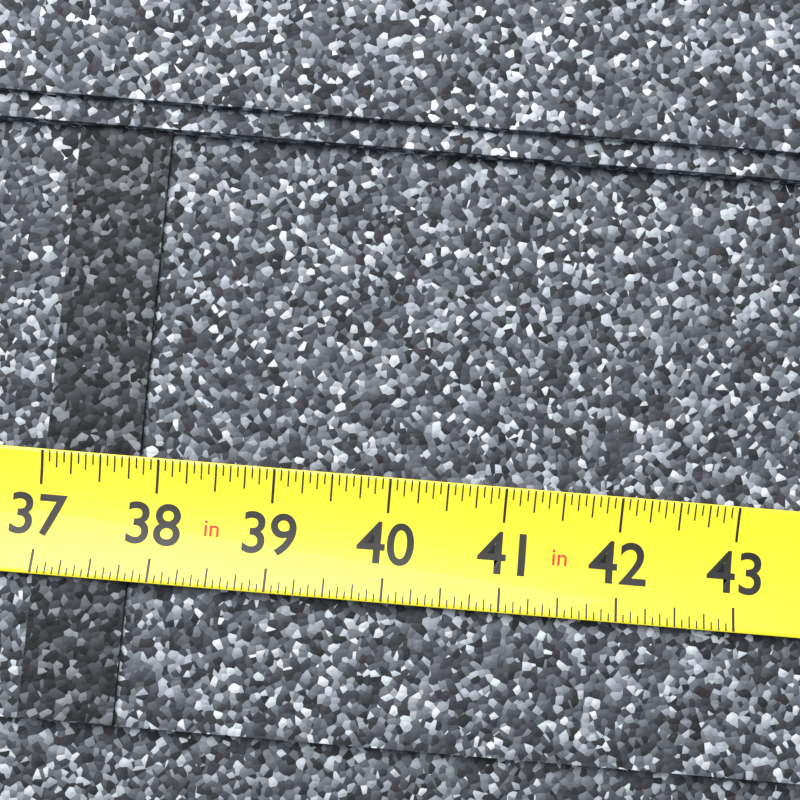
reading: 37.8125 in
